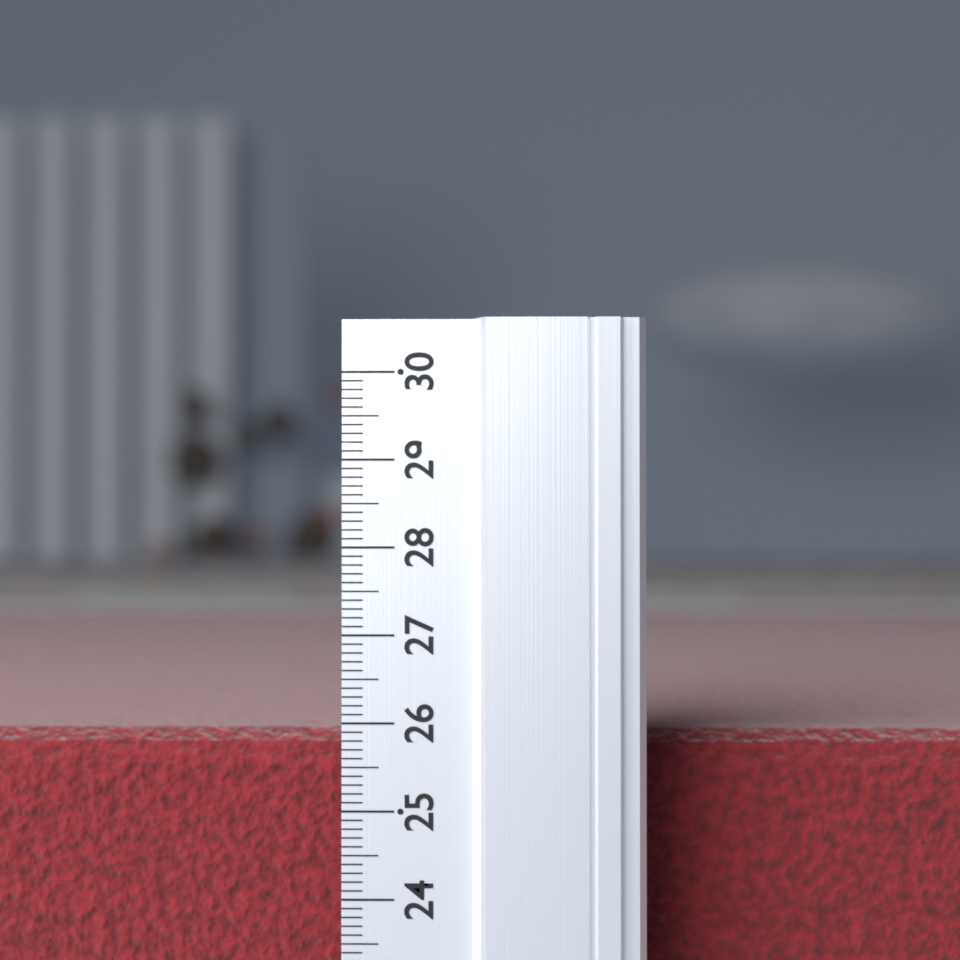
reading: 25.8 (no unit)
